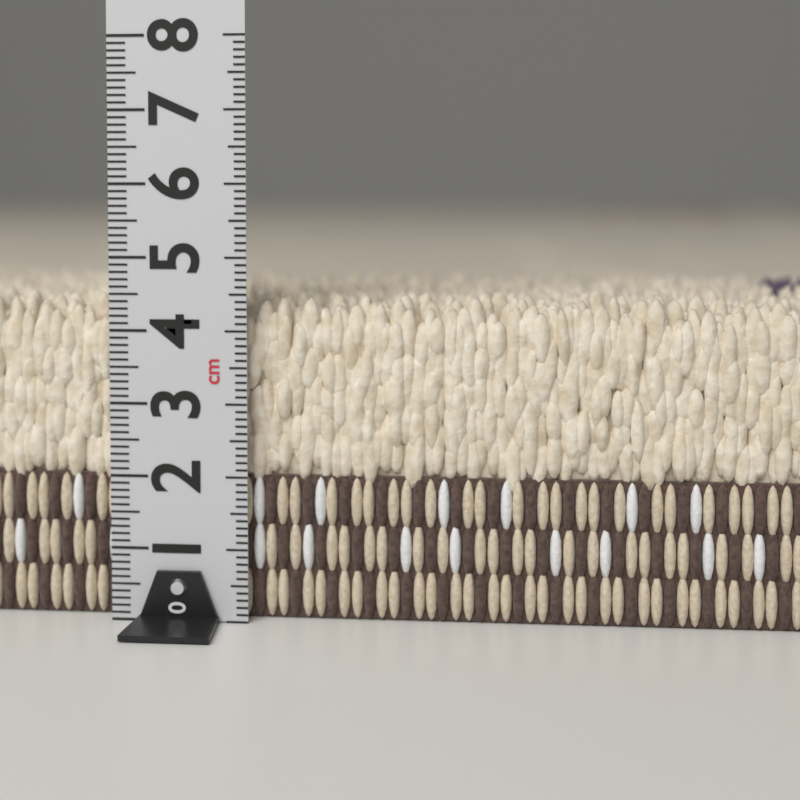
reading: 4.5 cm
